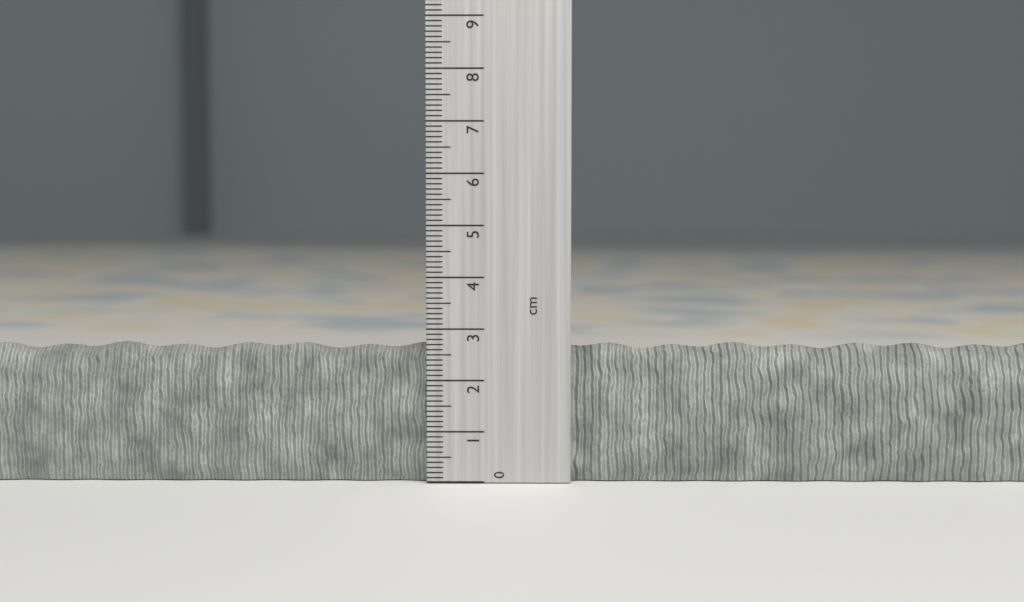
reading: 2.7 cm
